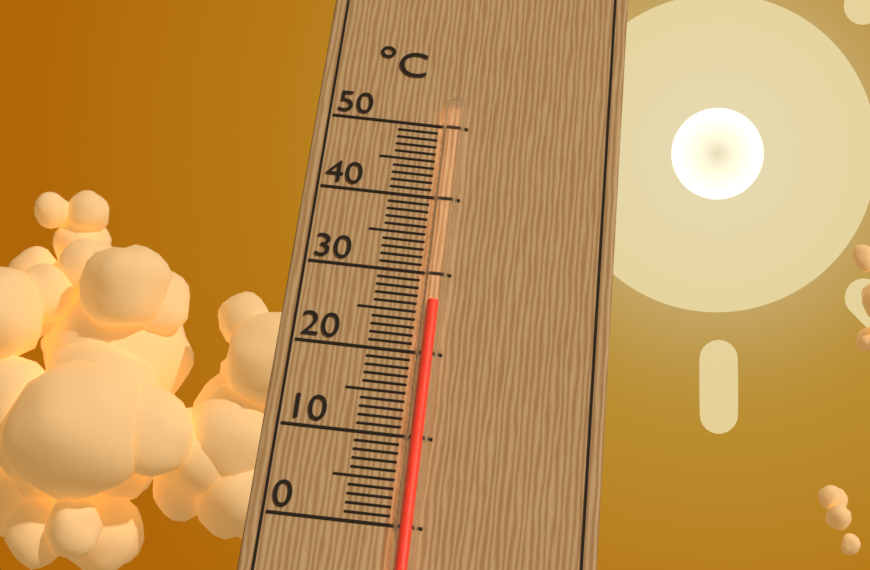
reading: 26 °C
